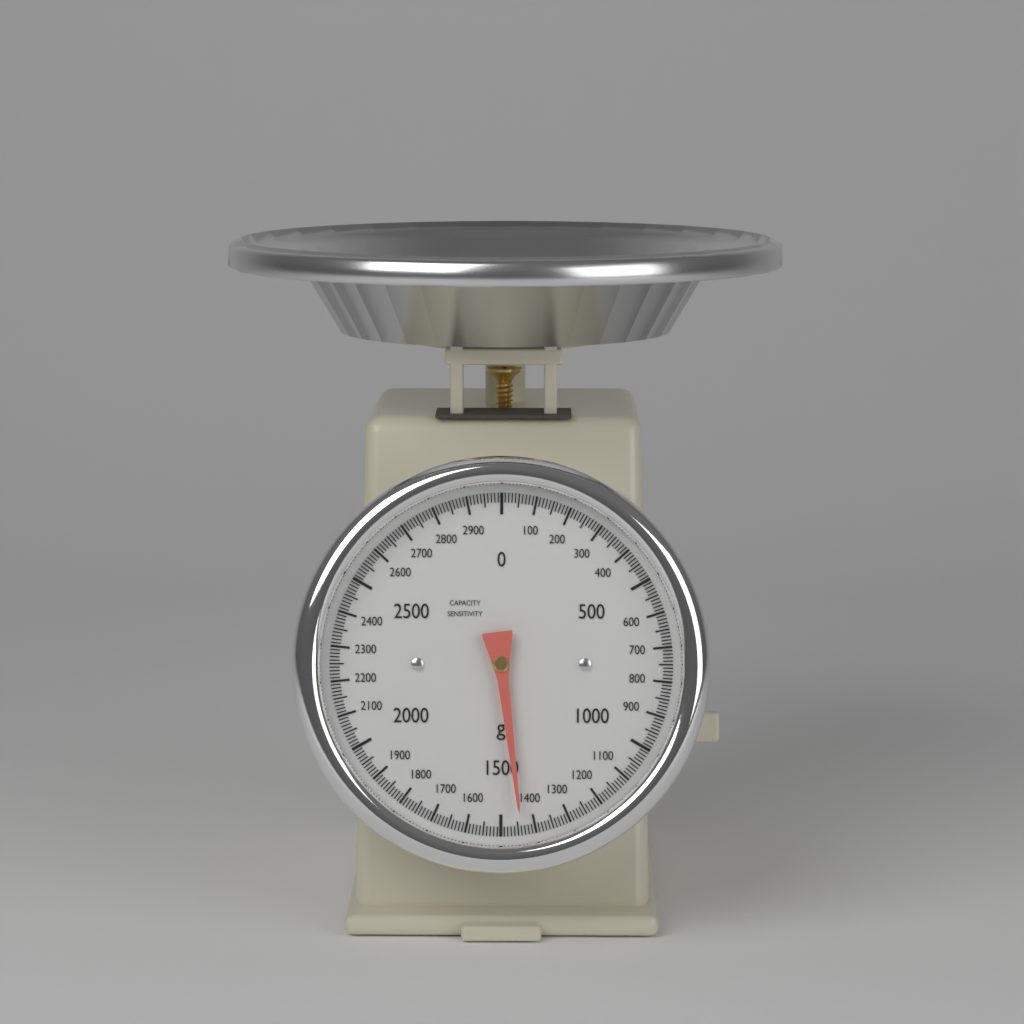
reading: 1440 g
